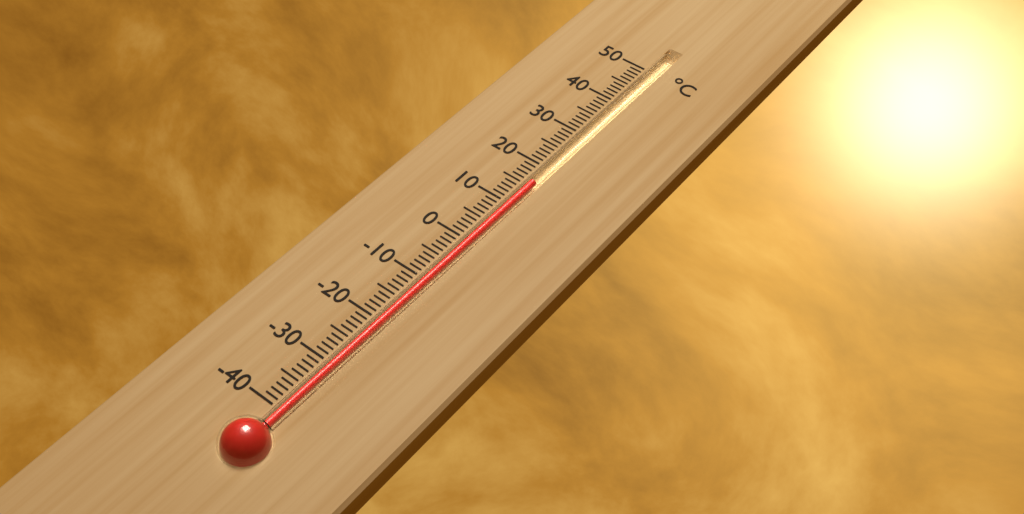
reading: 16 °C
